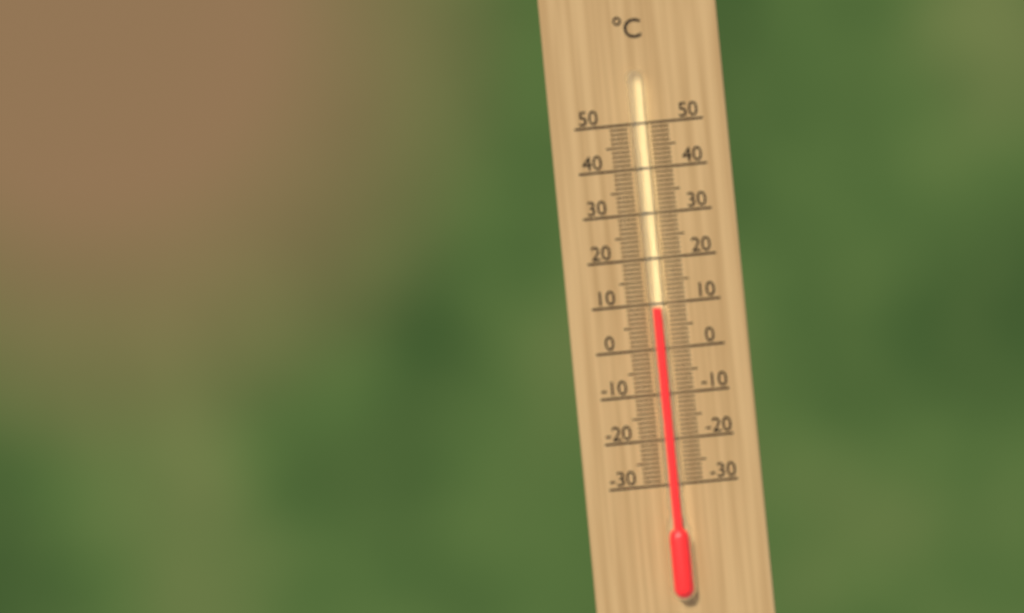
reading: 9 °C
